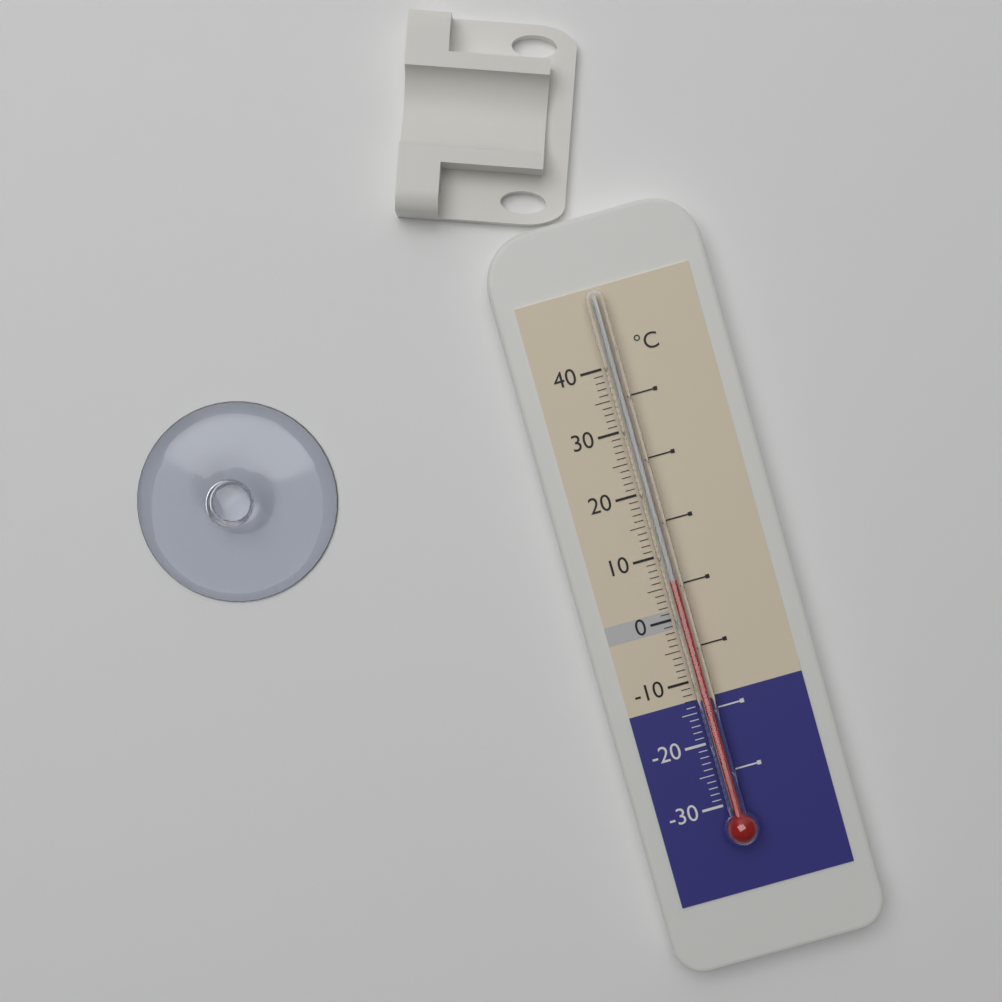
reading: 6 °C
